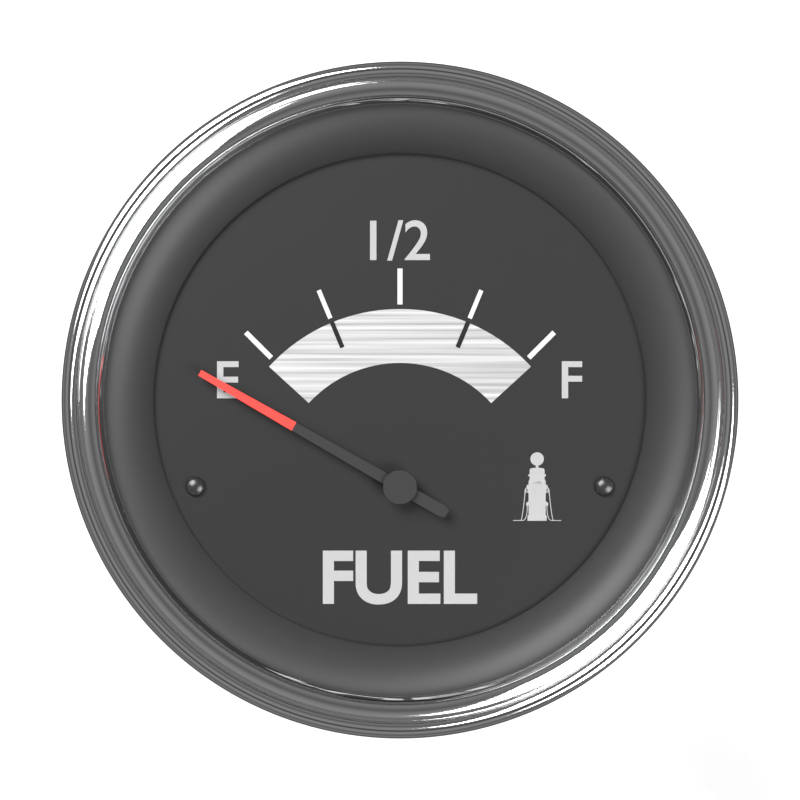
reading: -0.17 (no unit)
